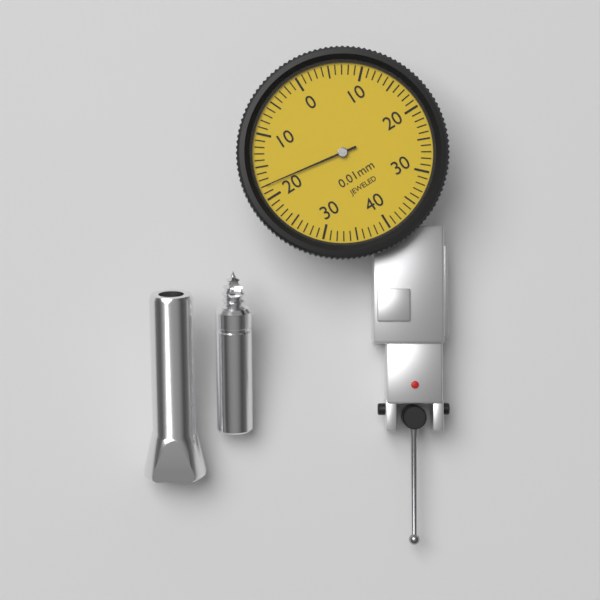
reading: 0.18 mm
